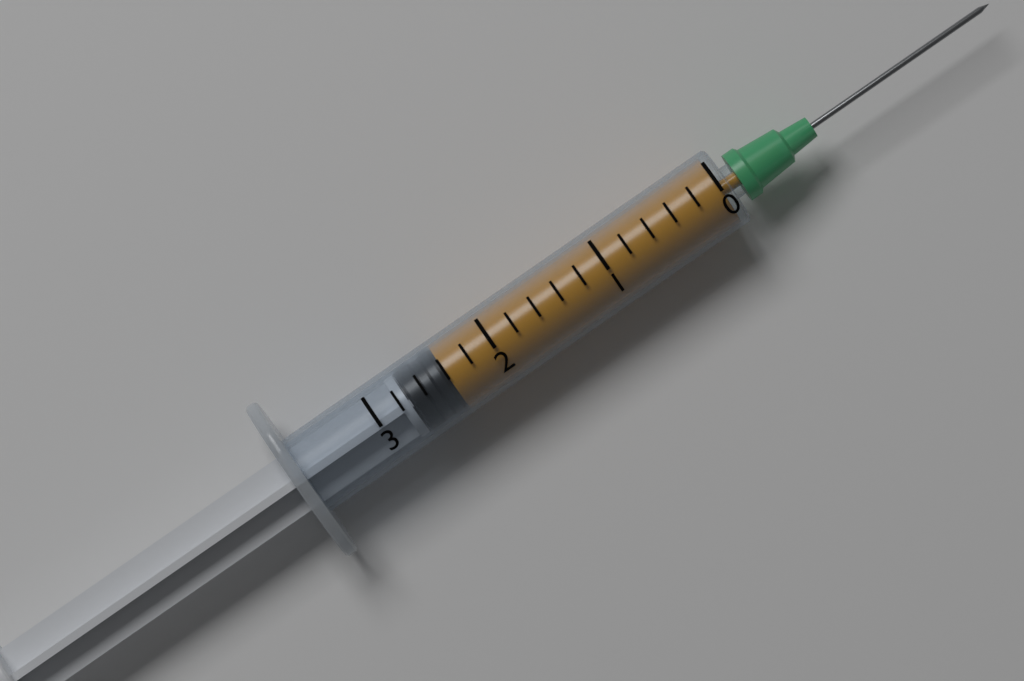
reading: 2.4 (no unit)
